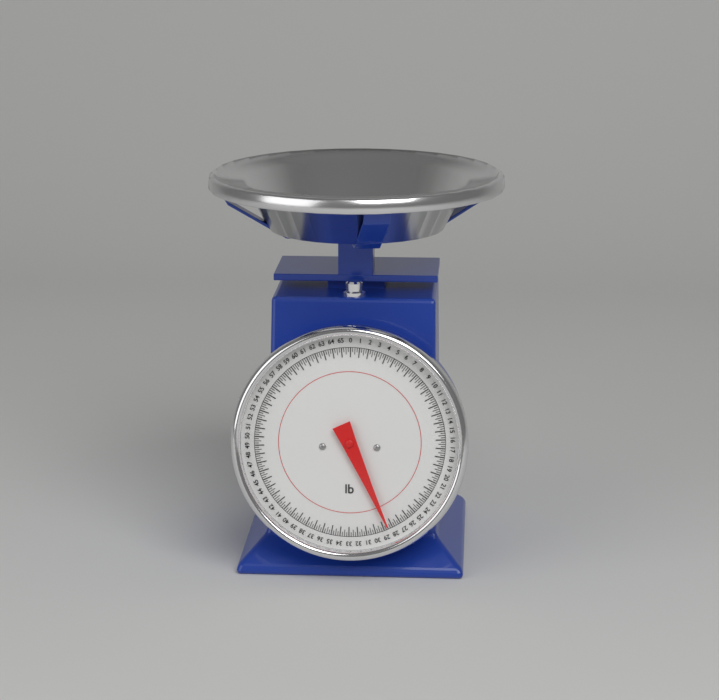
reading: 28.50 lb
